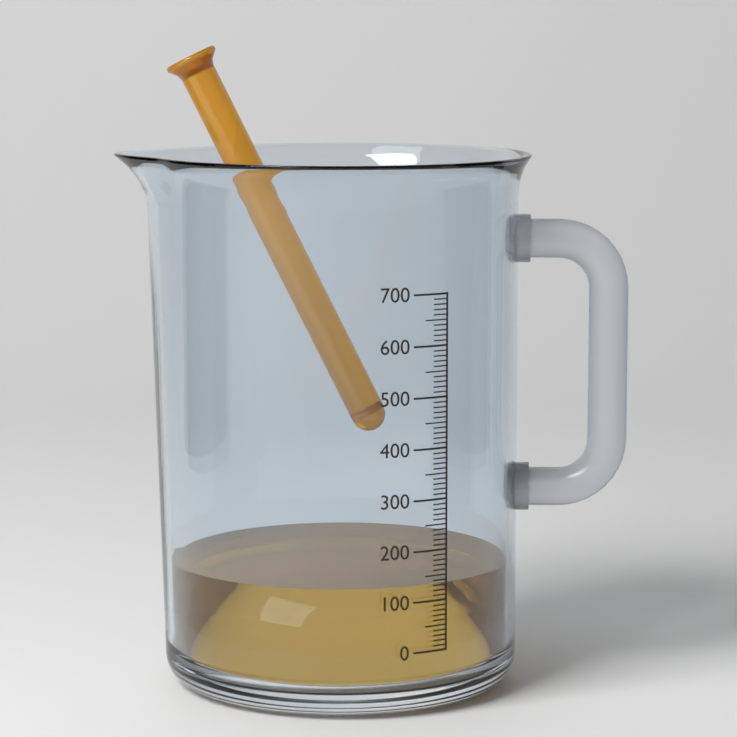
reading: 130 (no unit)
